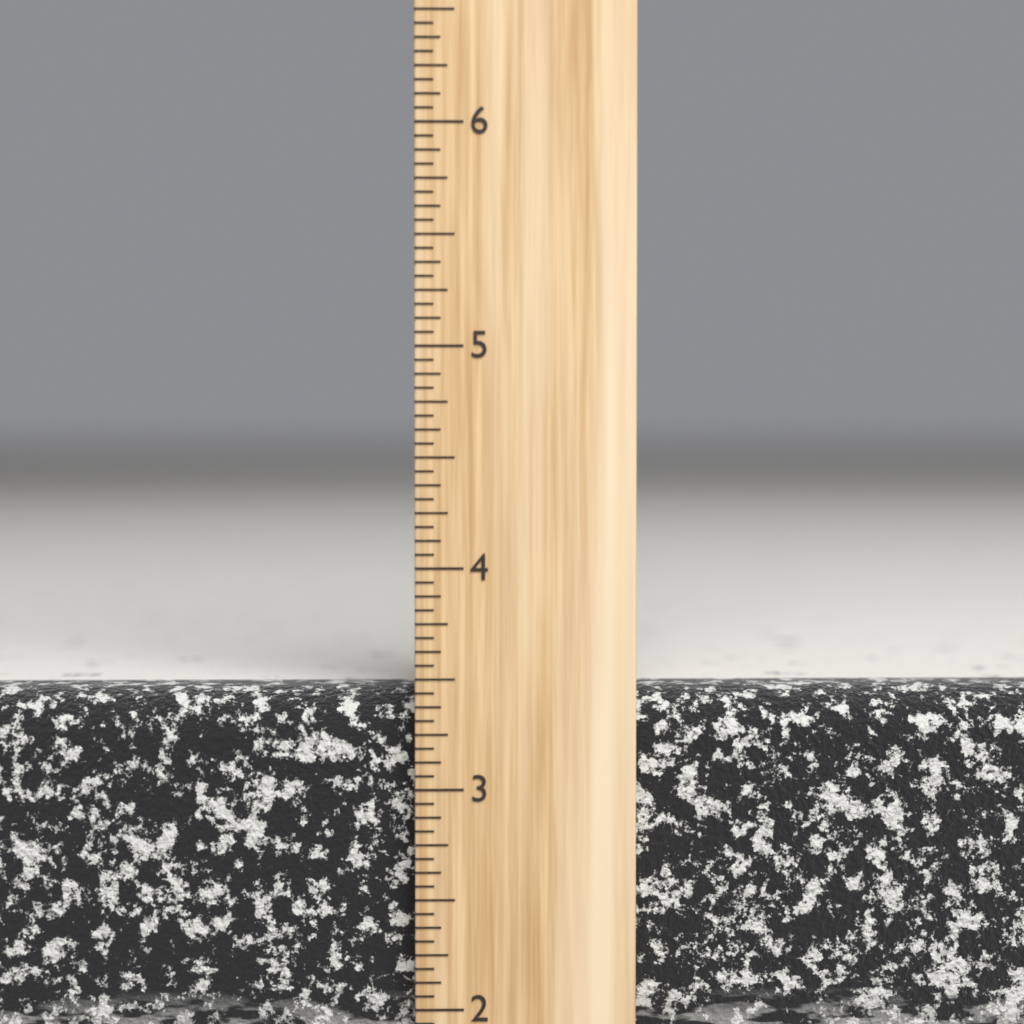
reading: 3.4375 inch
